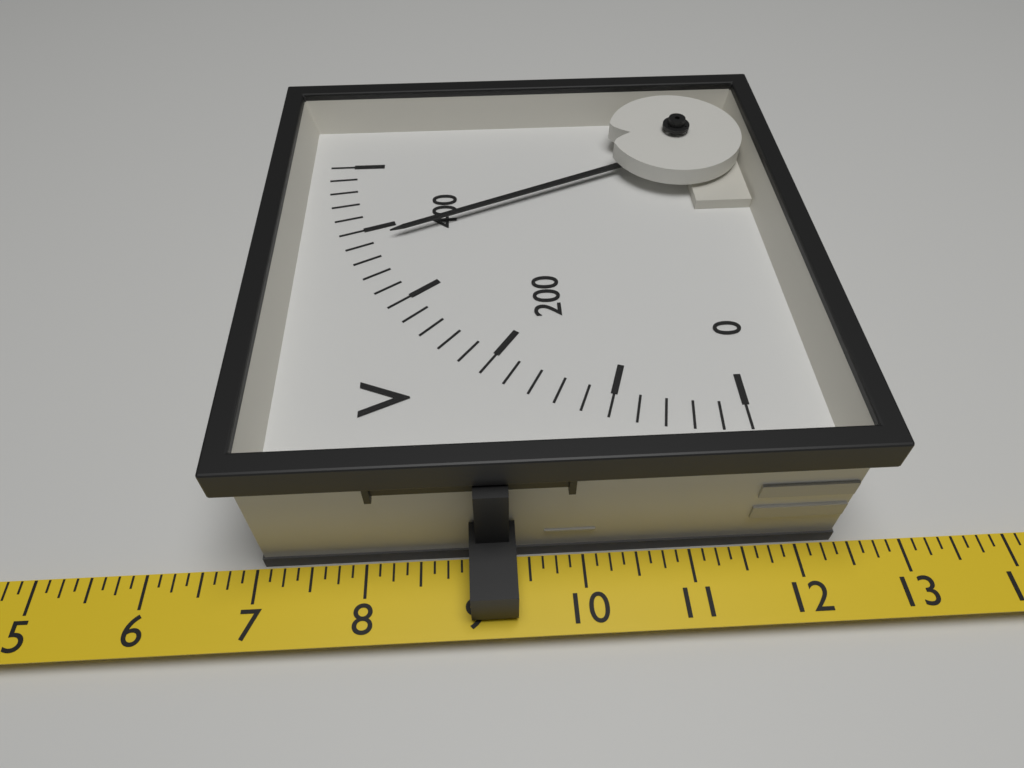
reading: 380 V
